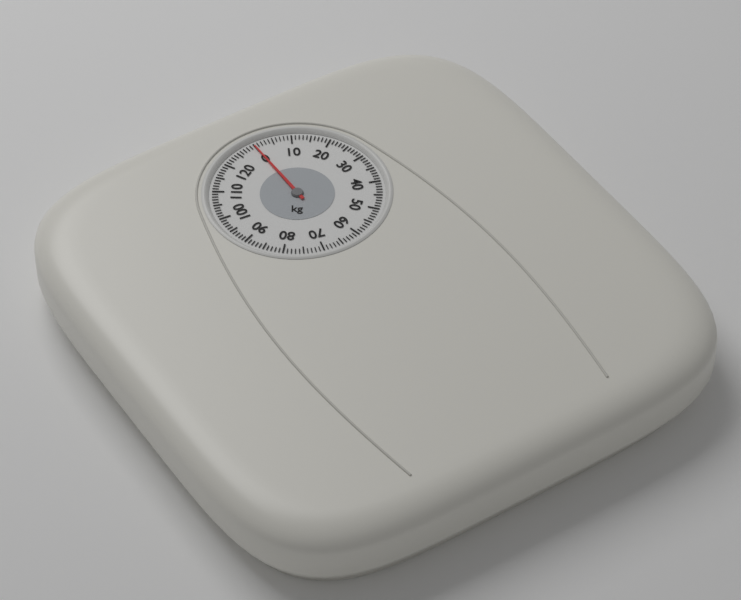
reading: 0 kg
